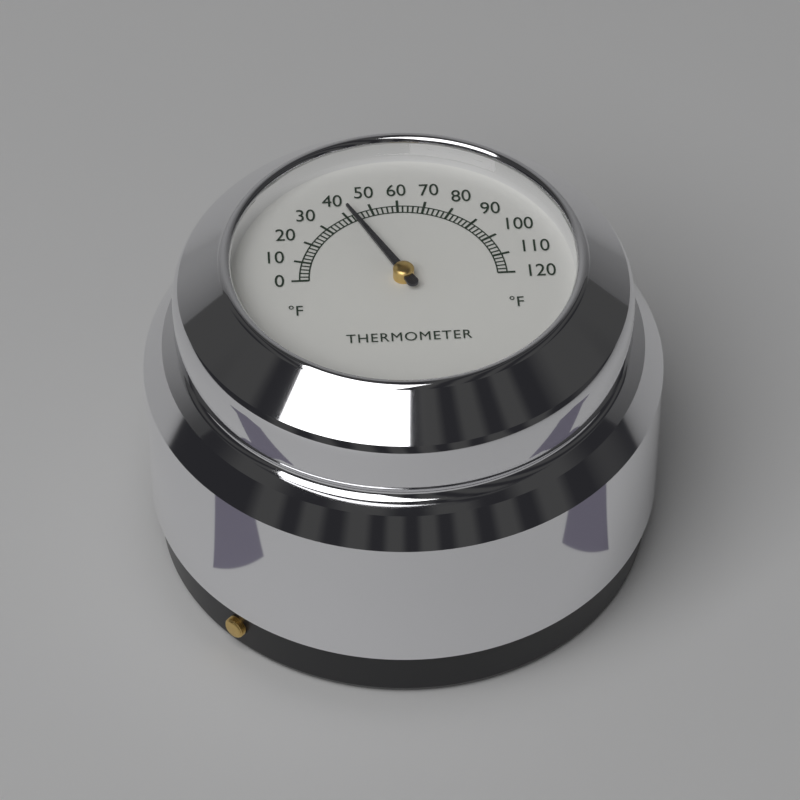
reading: 42 °F
